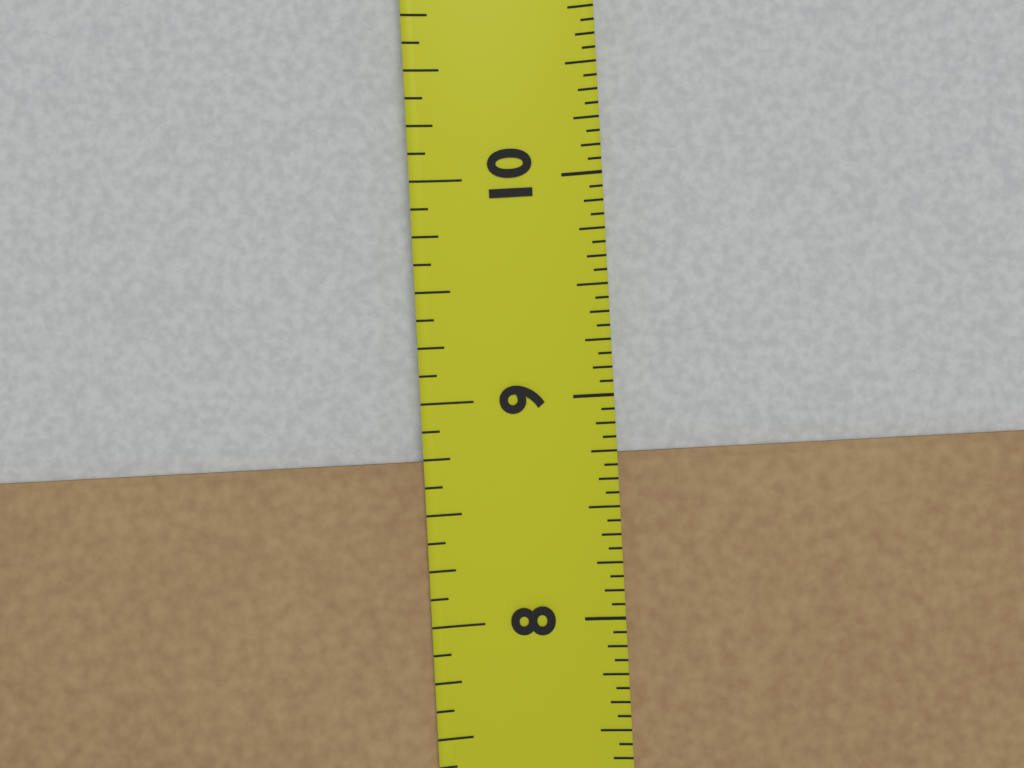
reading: 8.7500 in
